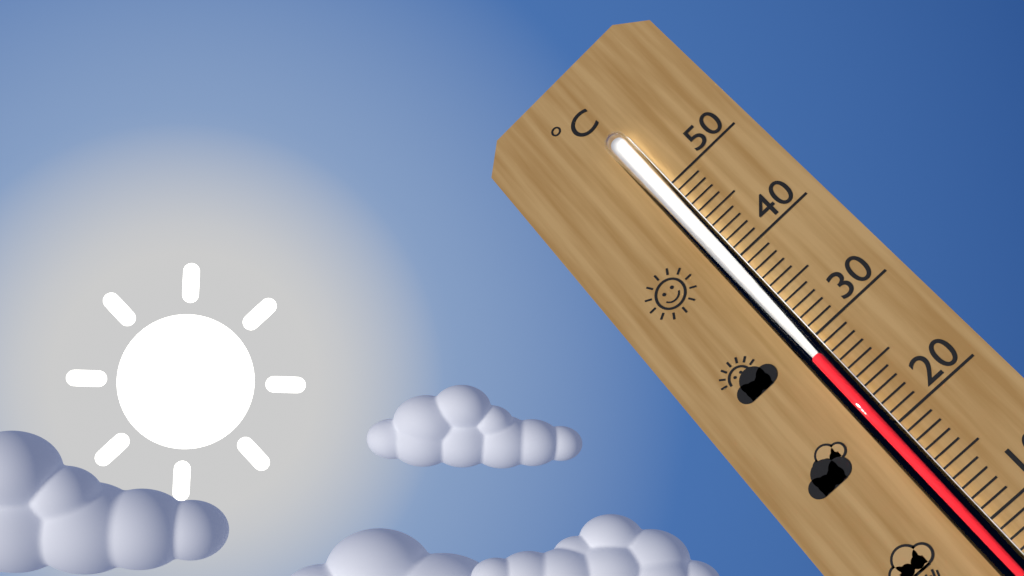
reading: 28 °C
